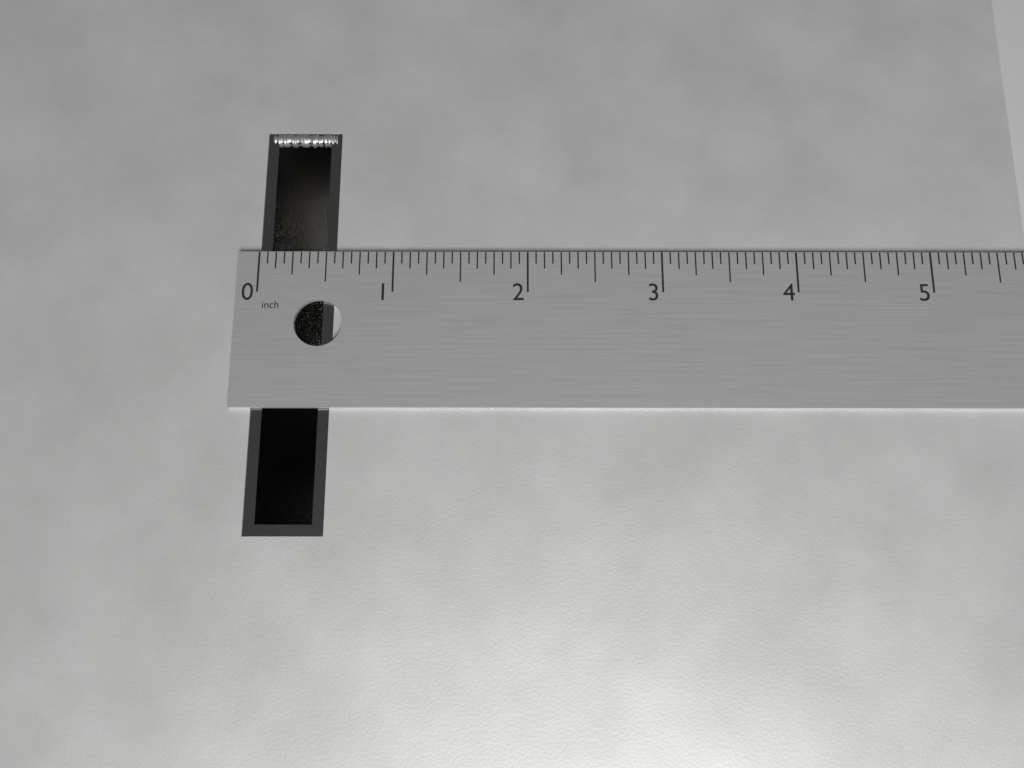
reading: 0.5625 in
